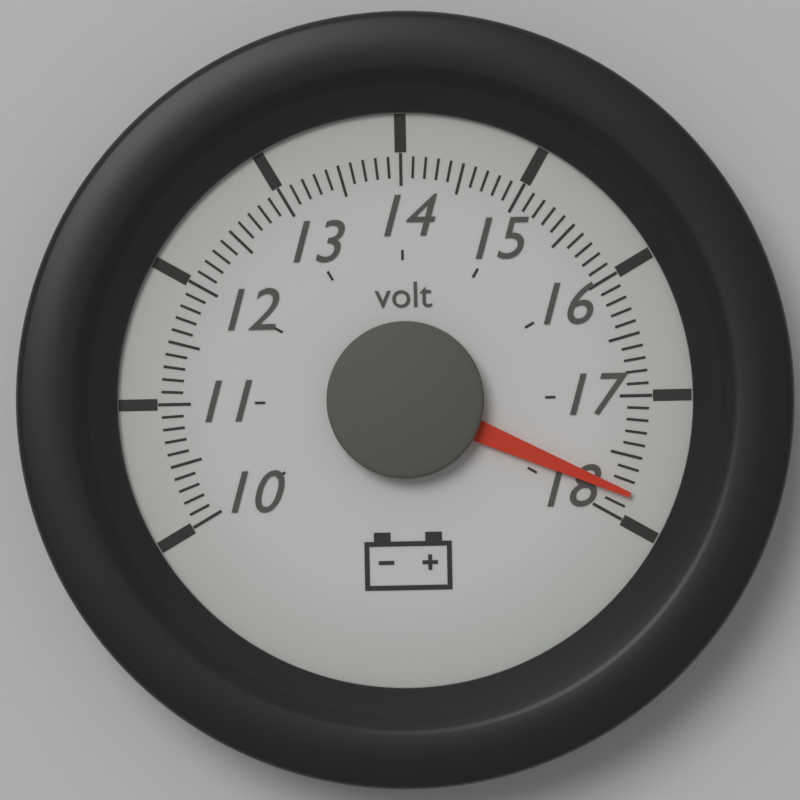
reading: 17.8 volt
